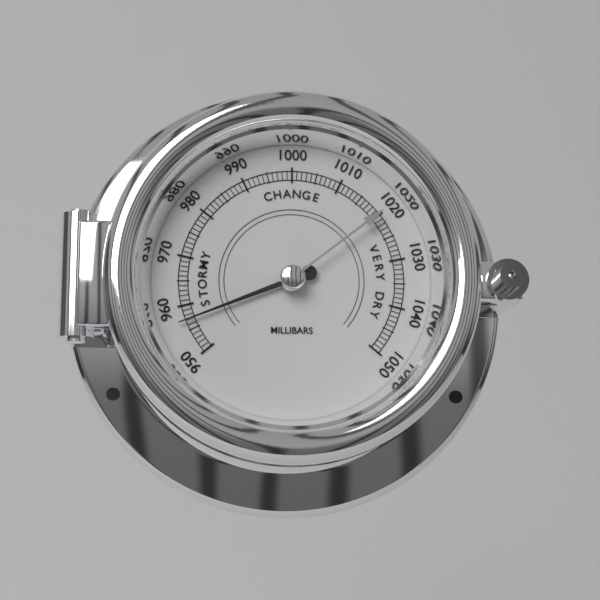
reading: 957 mbar
